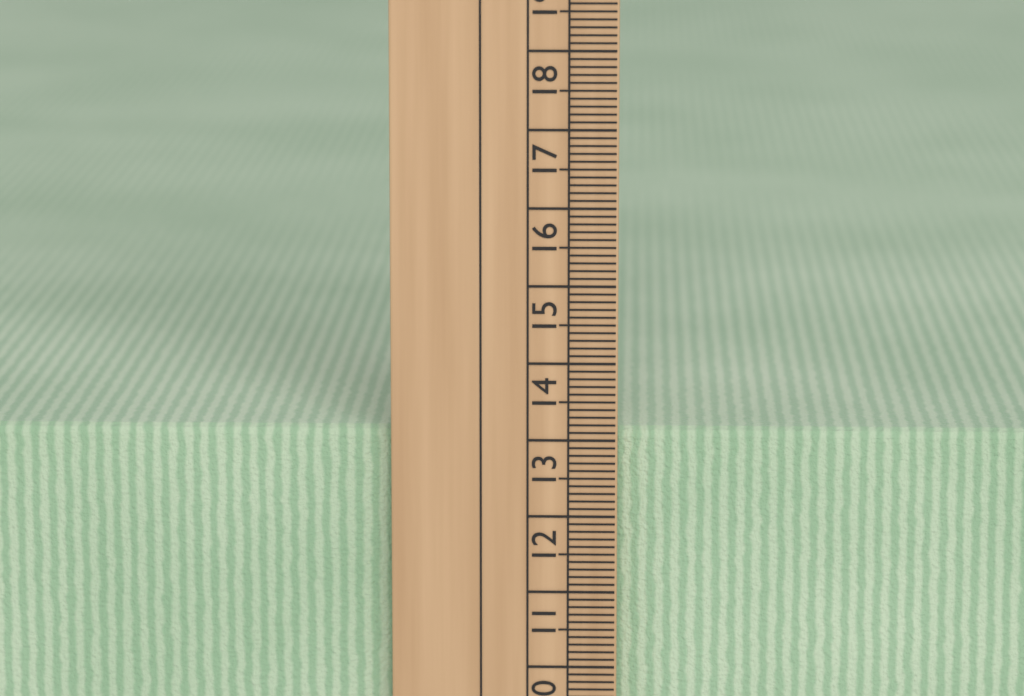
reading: 13.1 cm
